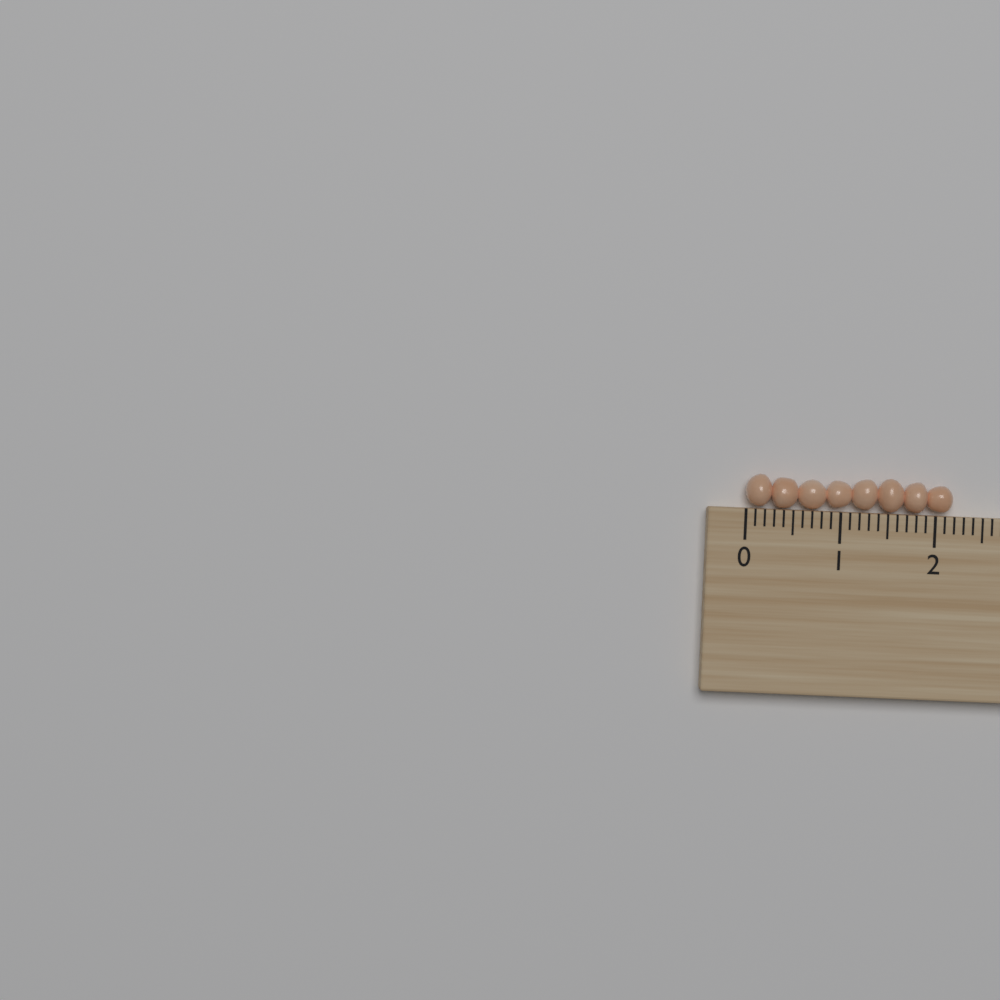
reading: 2.2 (no unit)
